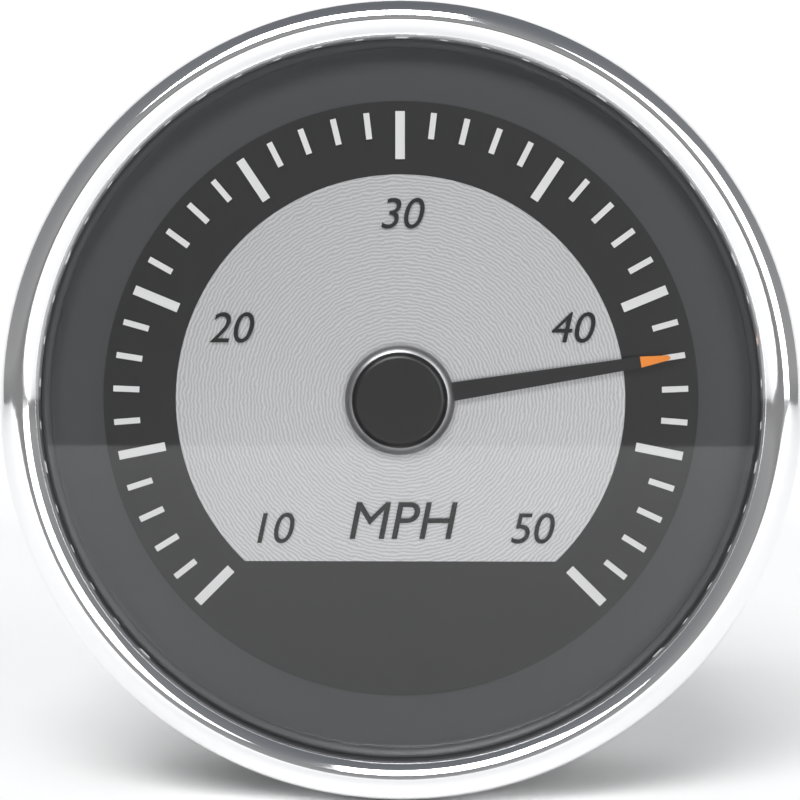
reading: 42 mph
